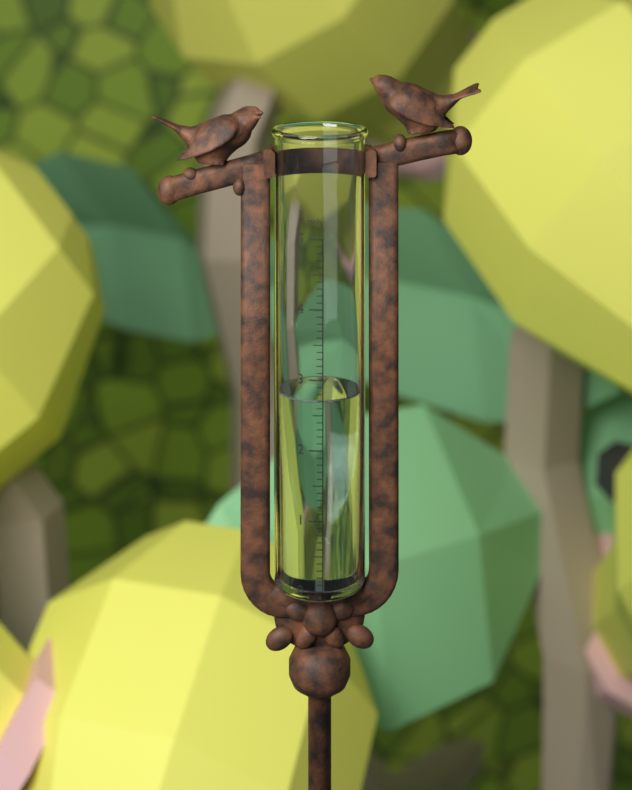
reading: 2.7 in
